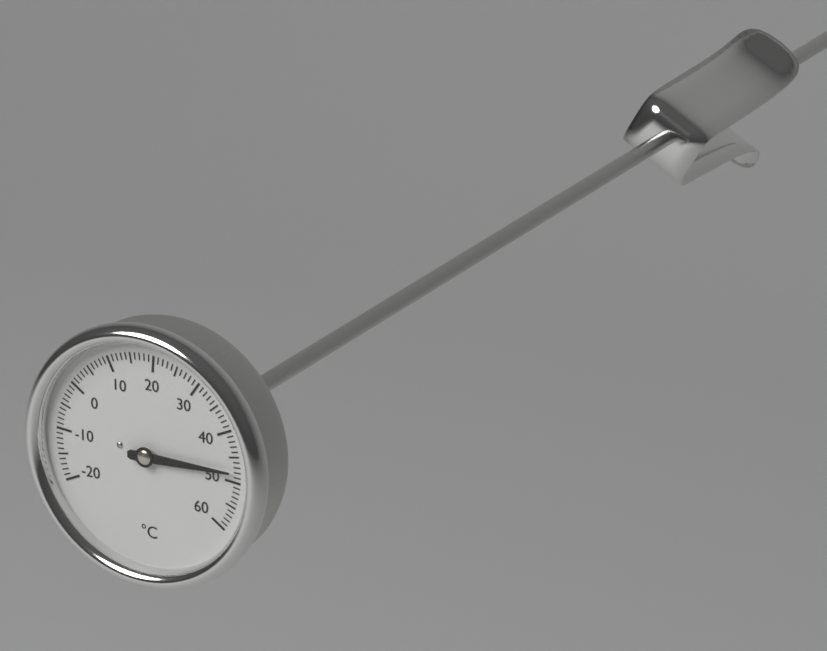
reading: 48 °C
